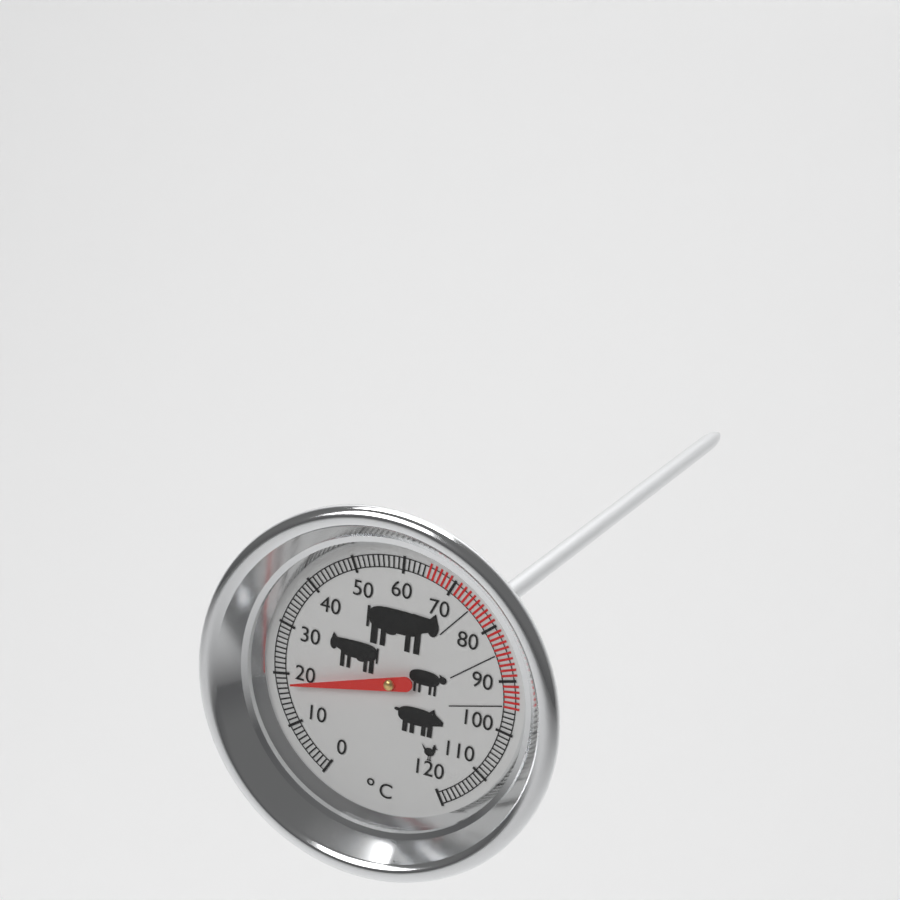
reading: 18 °C
